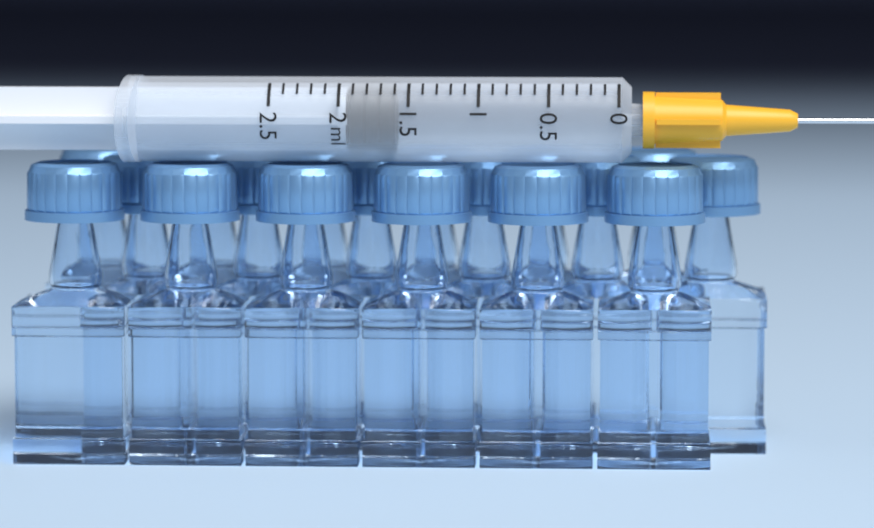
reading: 1.6 ml
